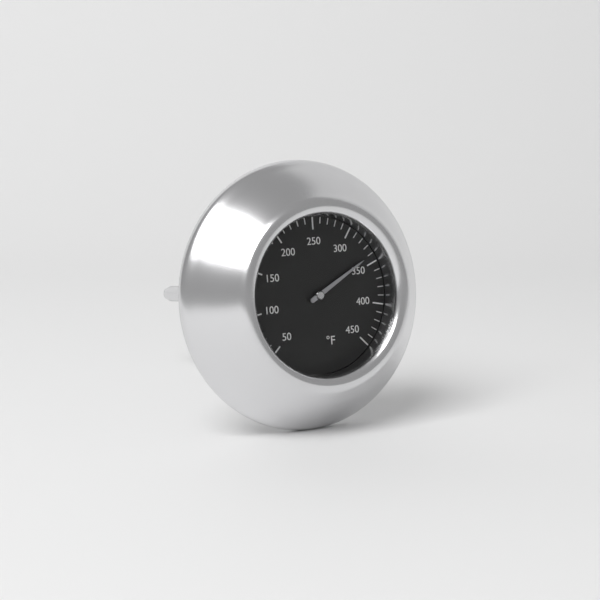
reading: 340 °F
